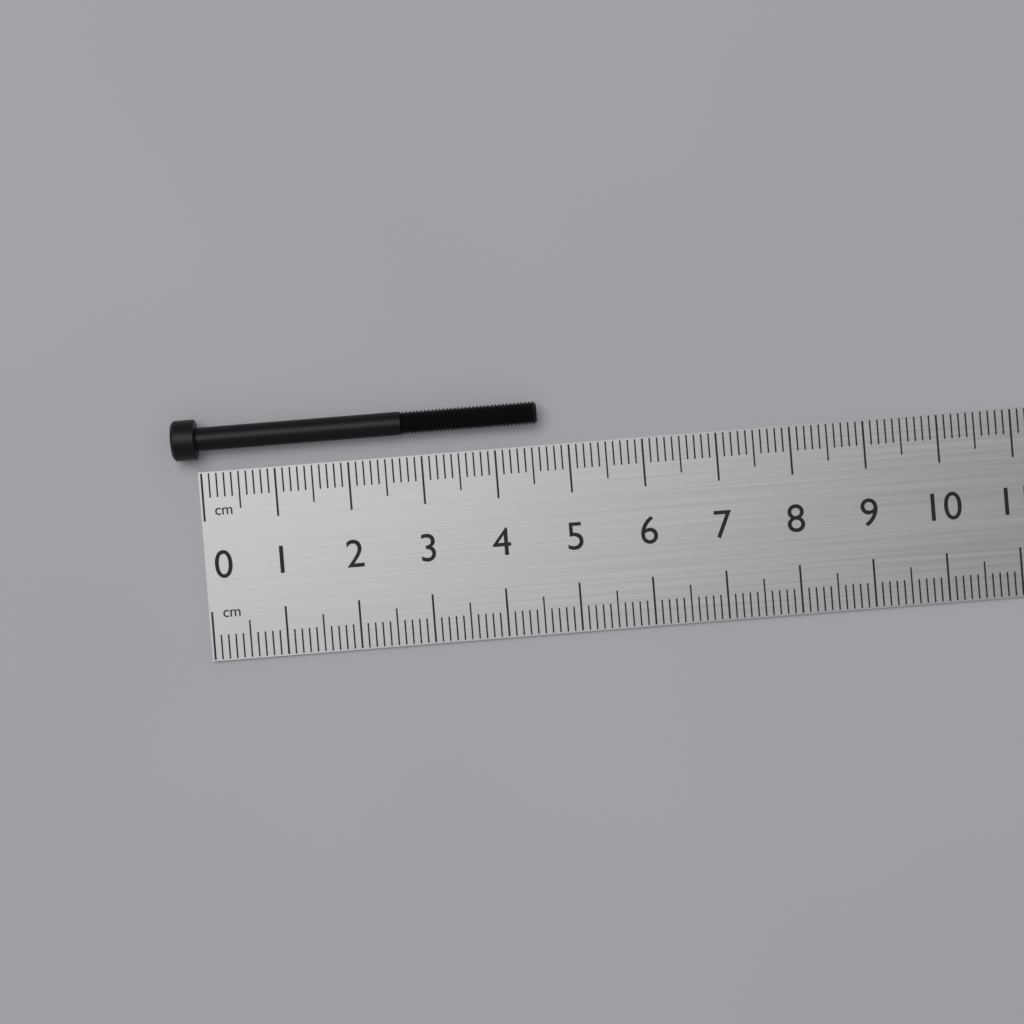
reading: 4.6 cm
